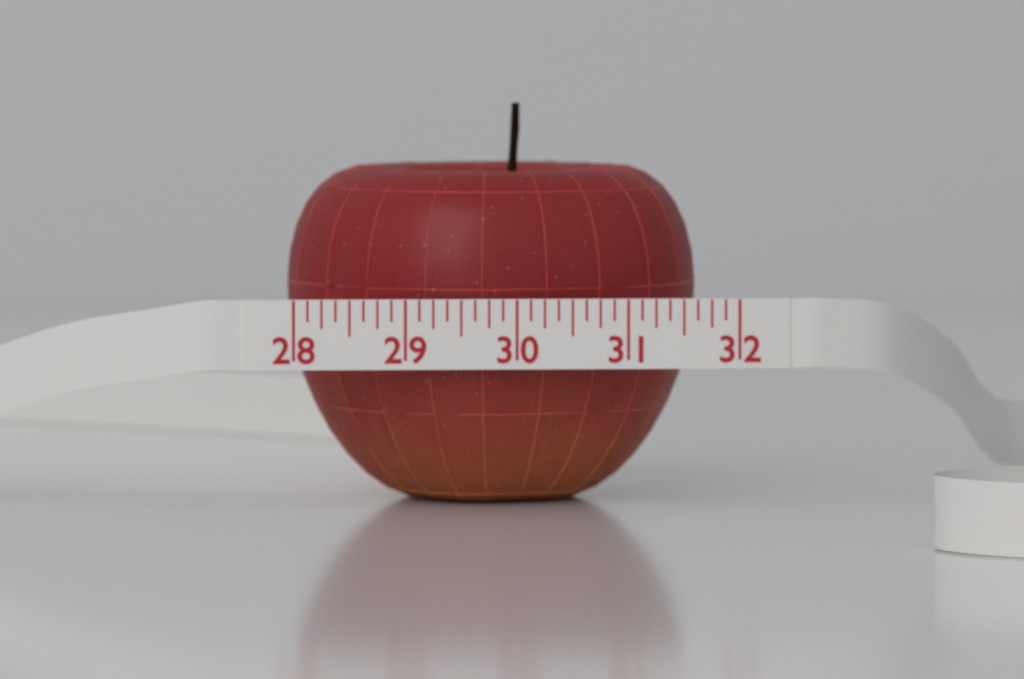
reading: 31.750 (no unit)
